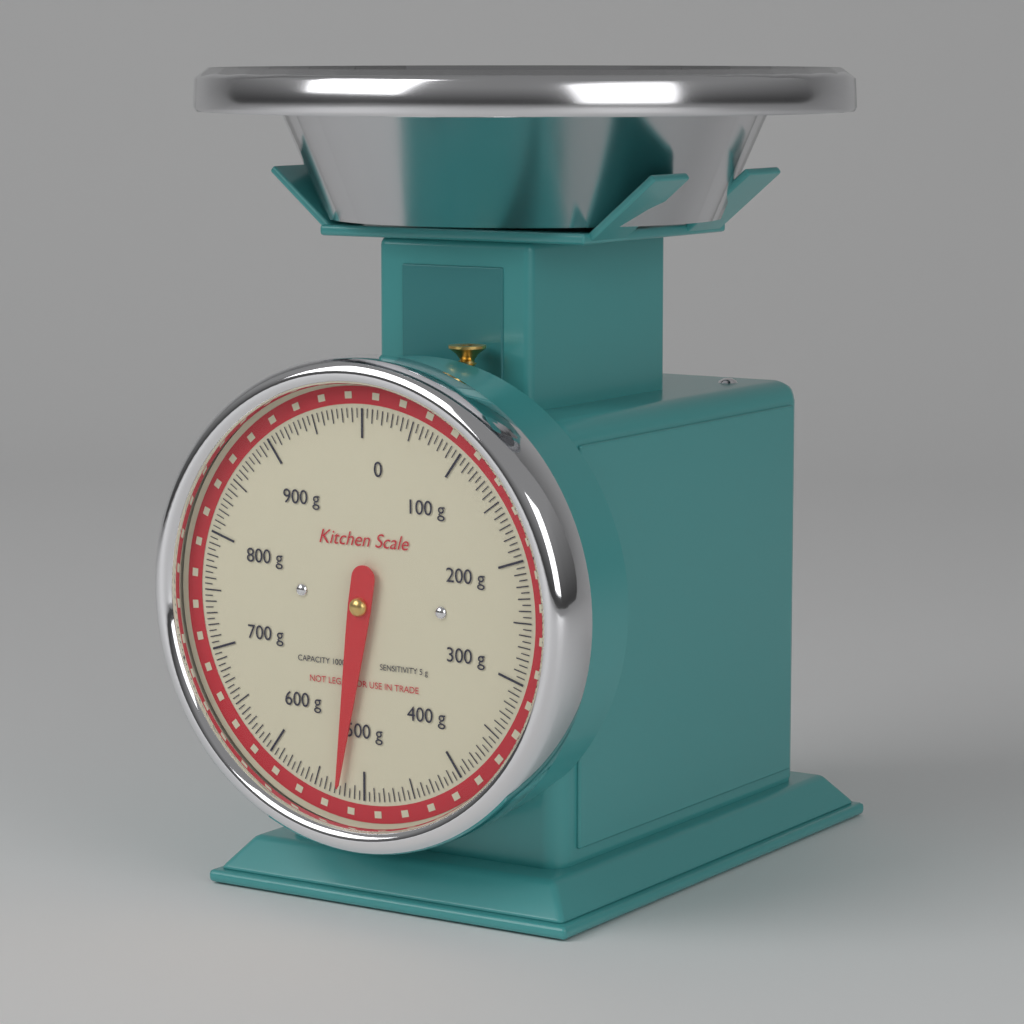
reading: 525 g
